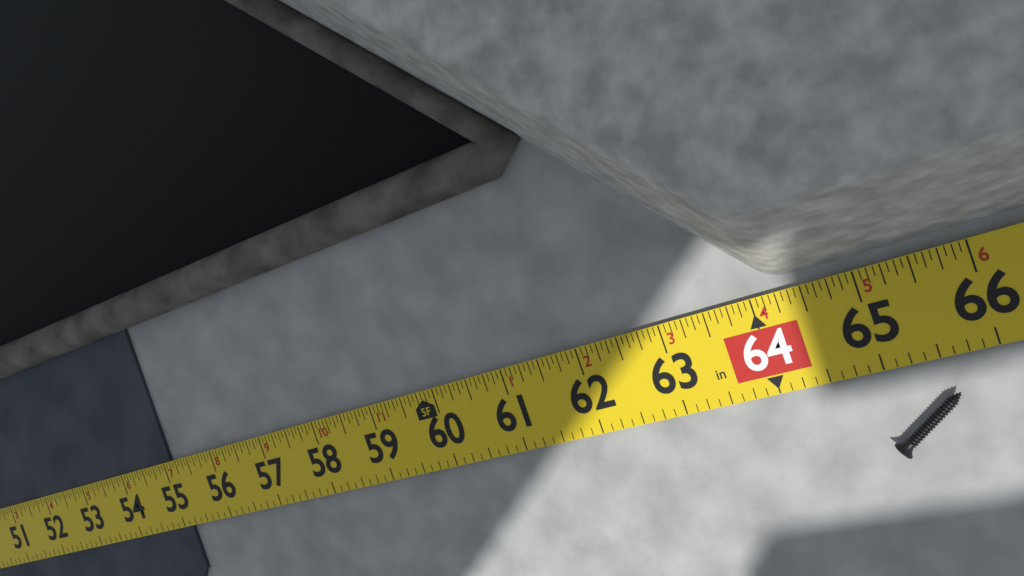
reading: 55.1250 in
